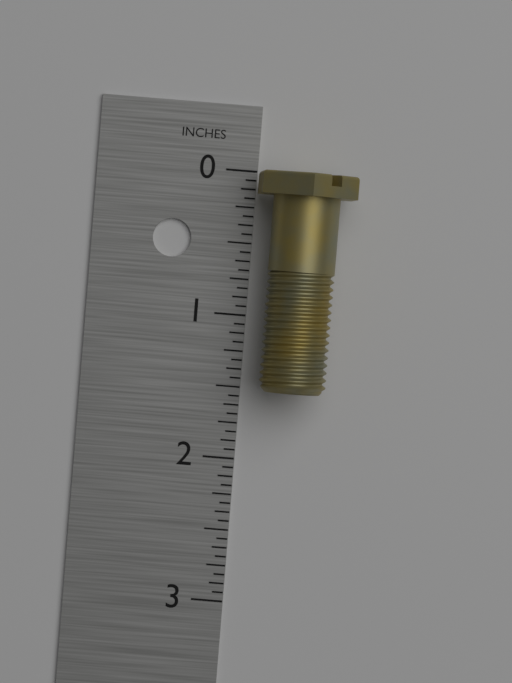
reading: 1.5000 in
